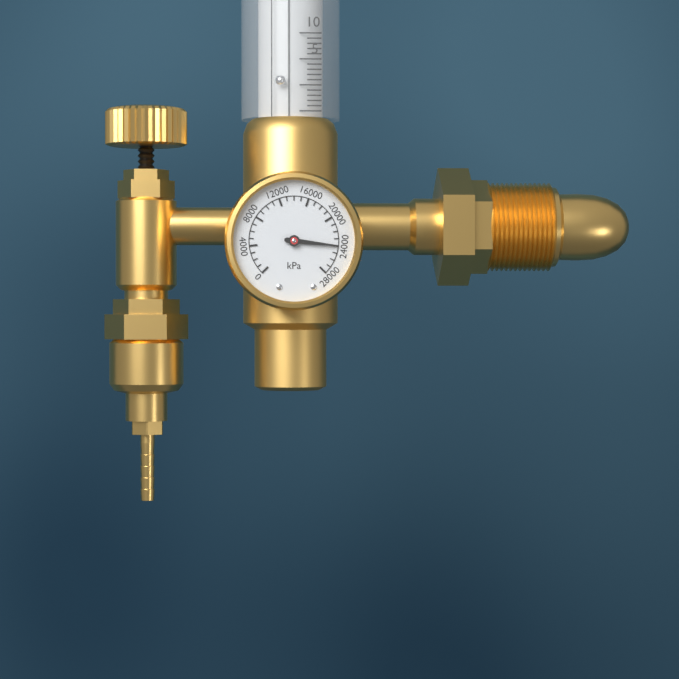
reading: 24000 kPa
